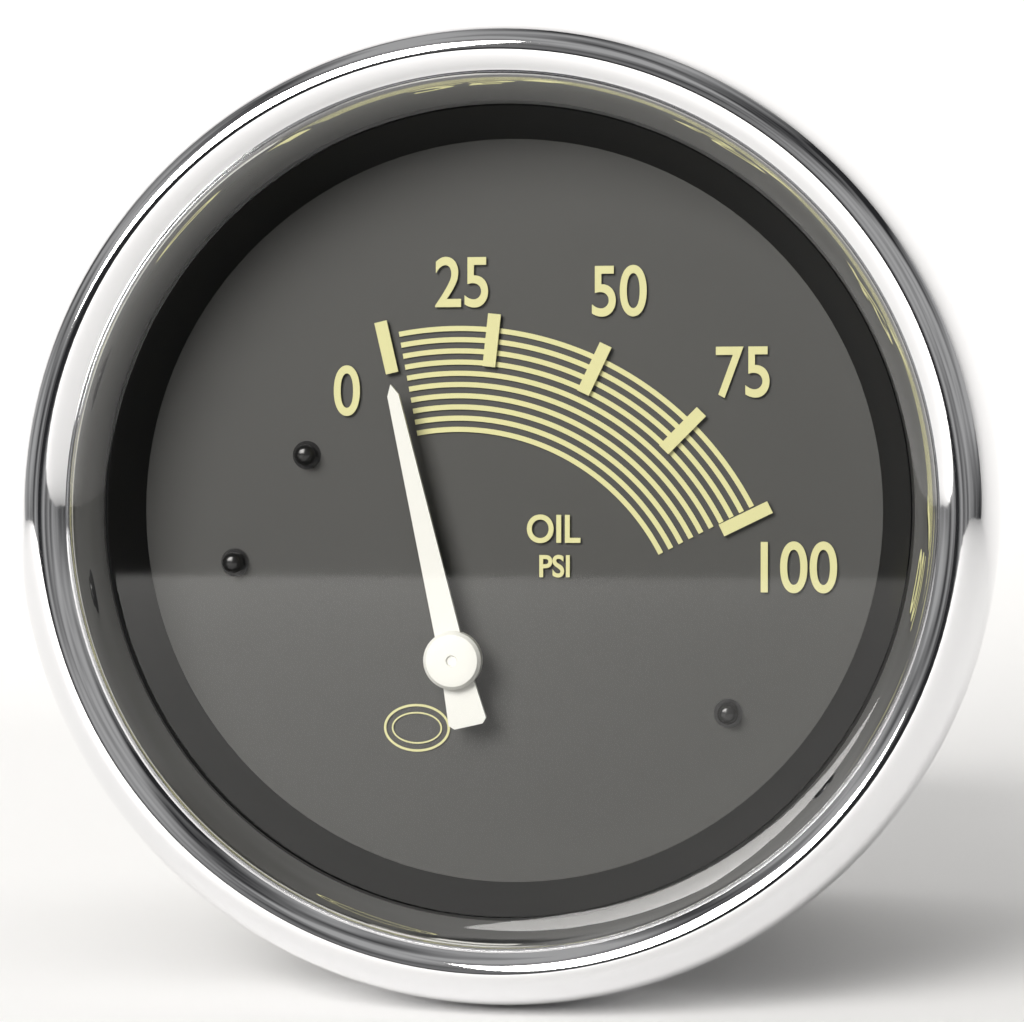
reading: 0 psi
